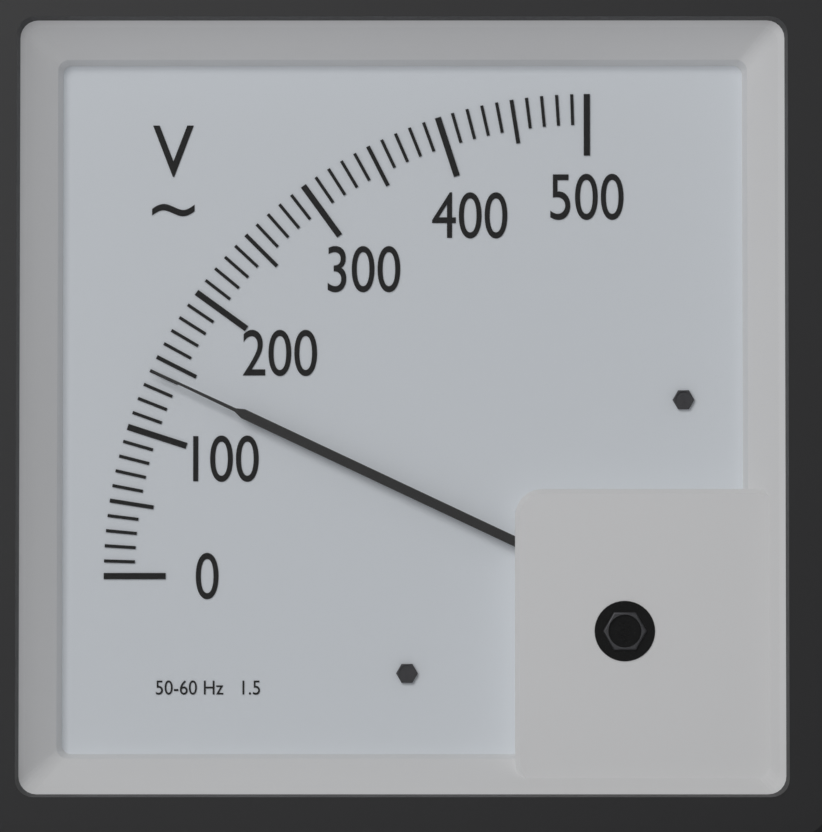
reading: 140 V
